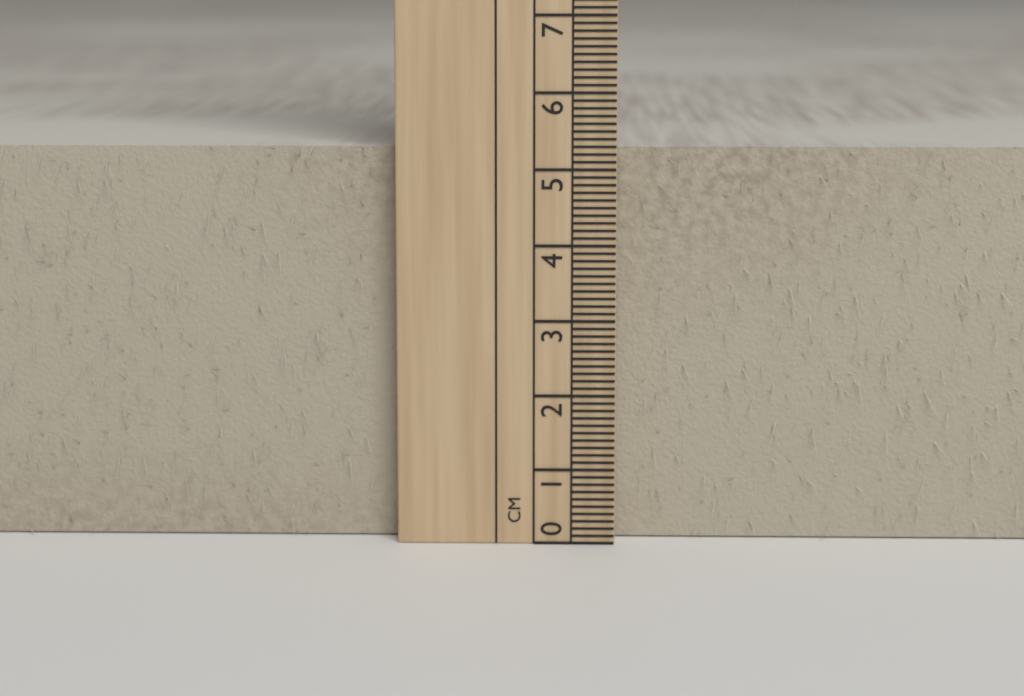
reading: 5.3 cm
